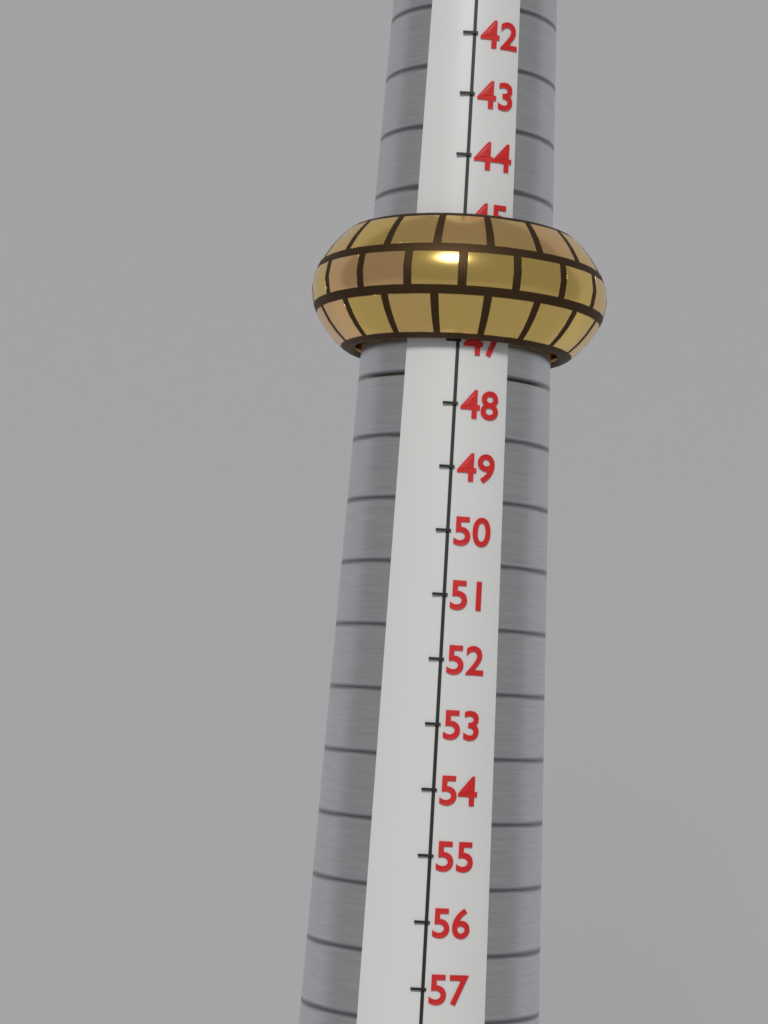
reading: 47 (no unit)
